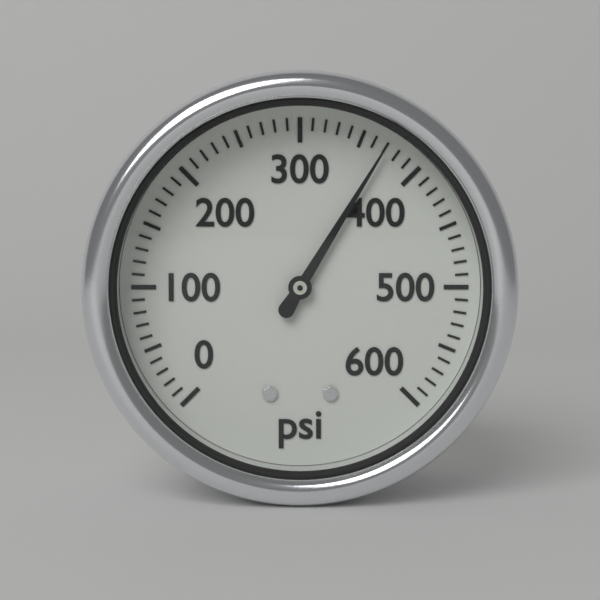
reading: 370 psi
